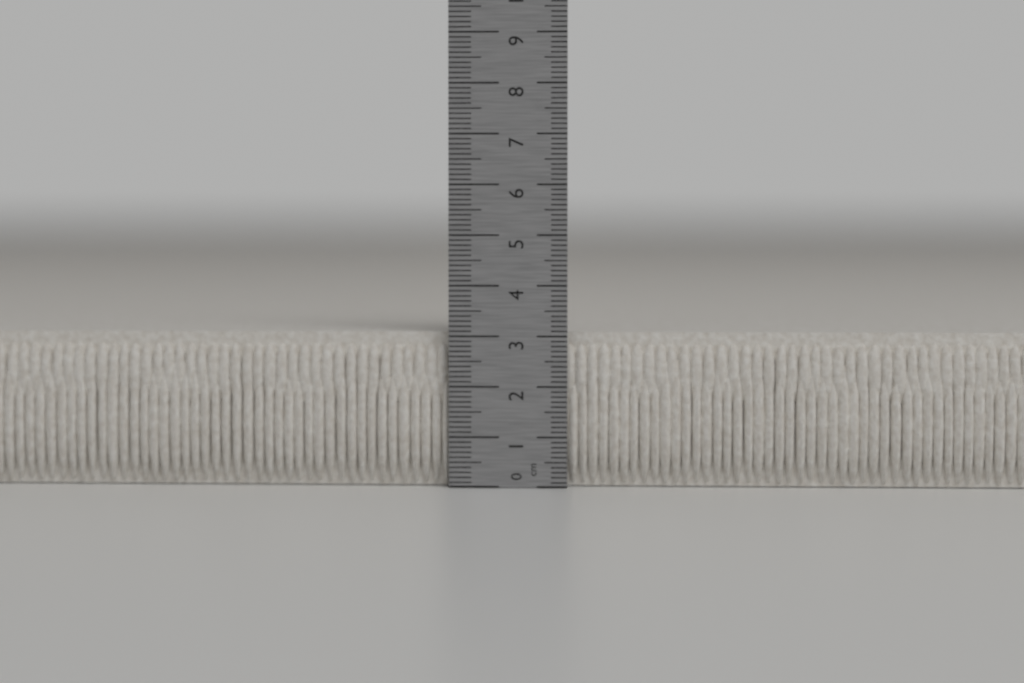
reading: 3.1 cm
